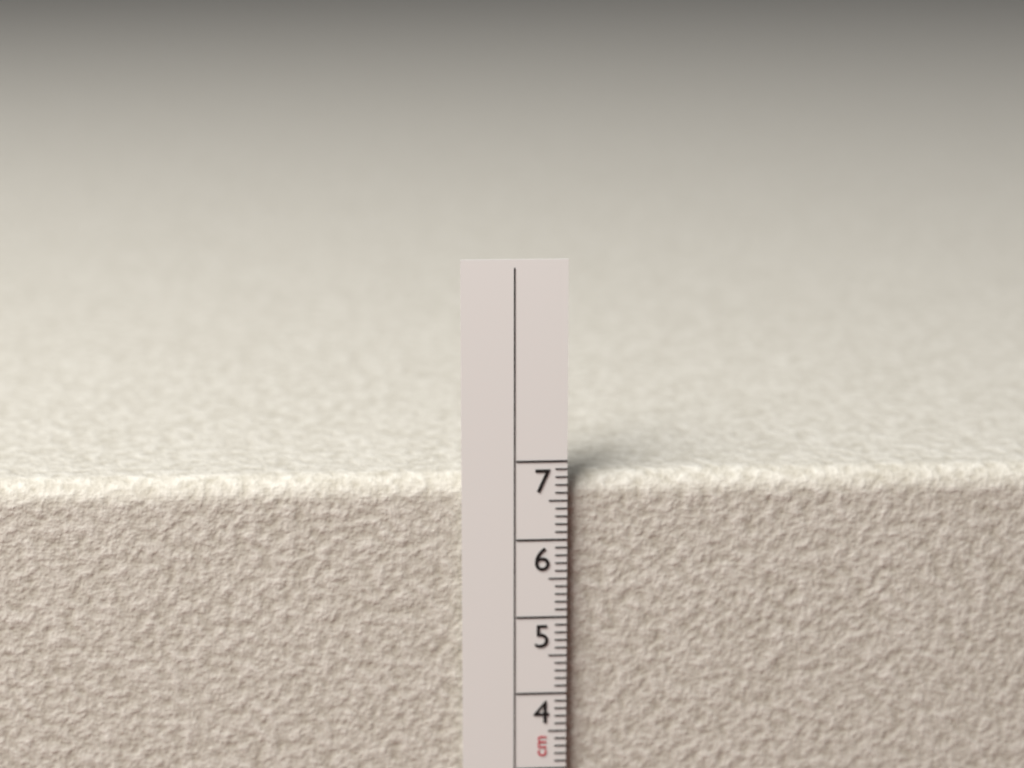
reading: 6.8 cm
